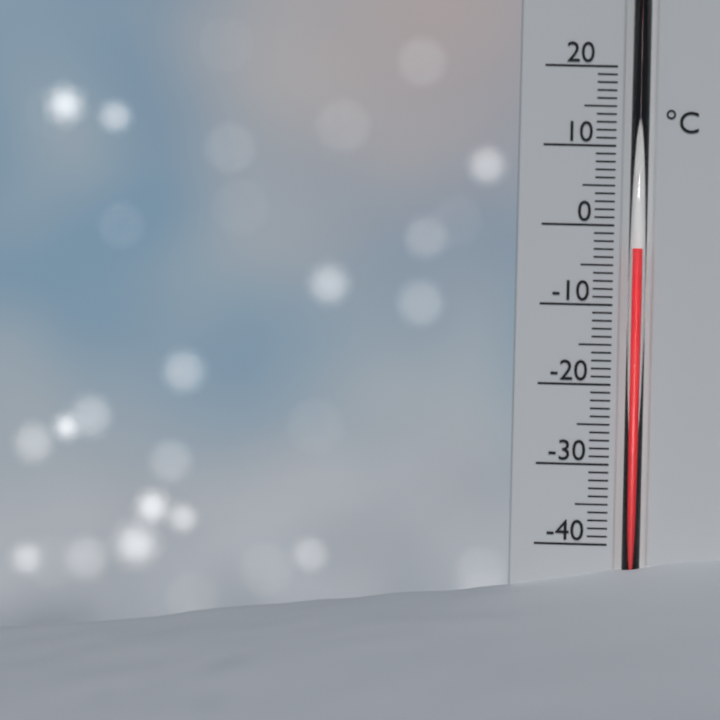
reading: -3 °C
